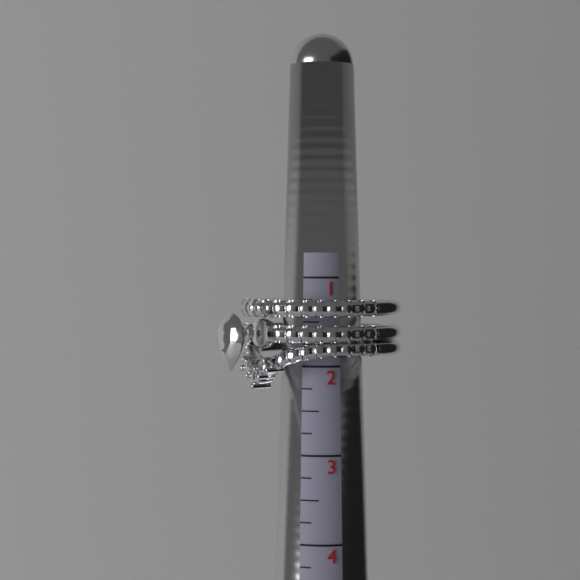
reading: 2.25 (no unit)
